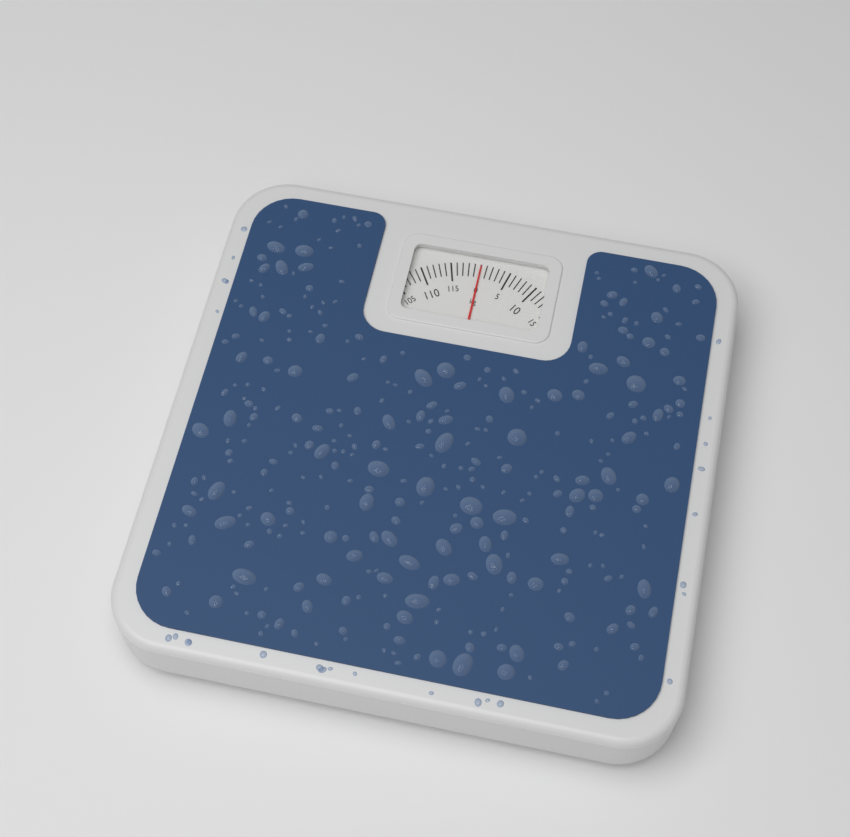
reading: 0 kg
